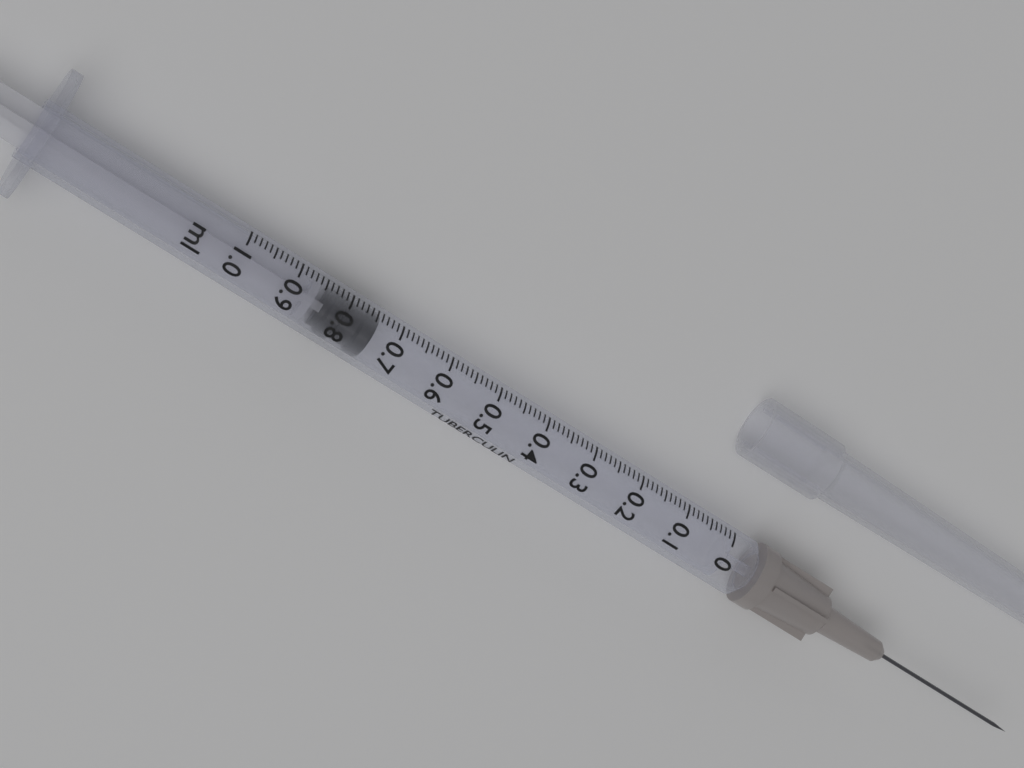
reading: 0.74 ml
